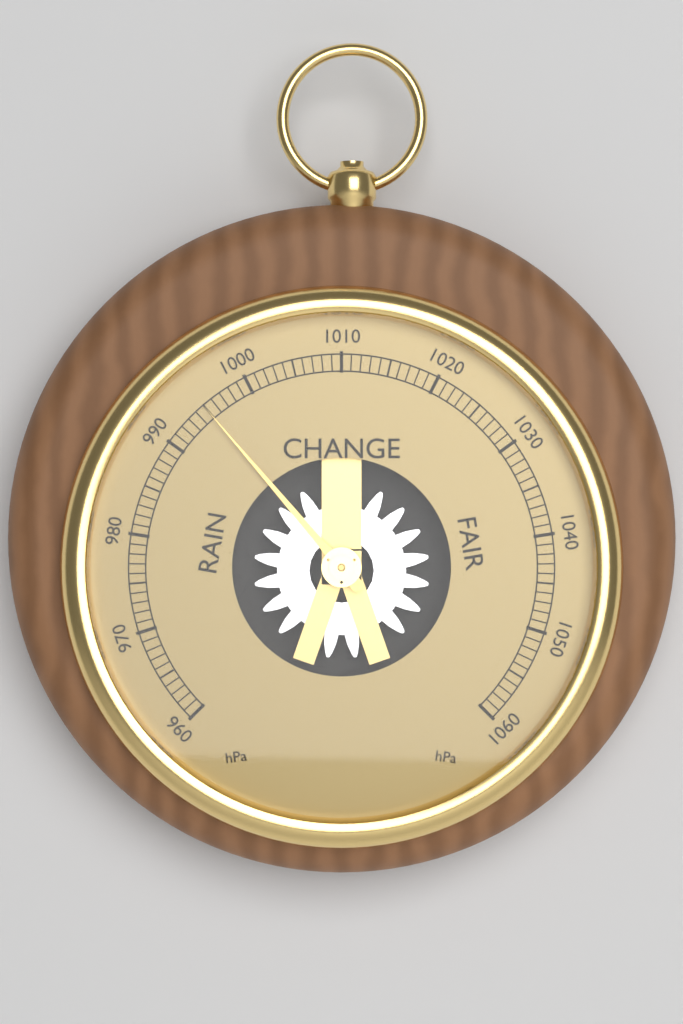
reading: 995 hPa
